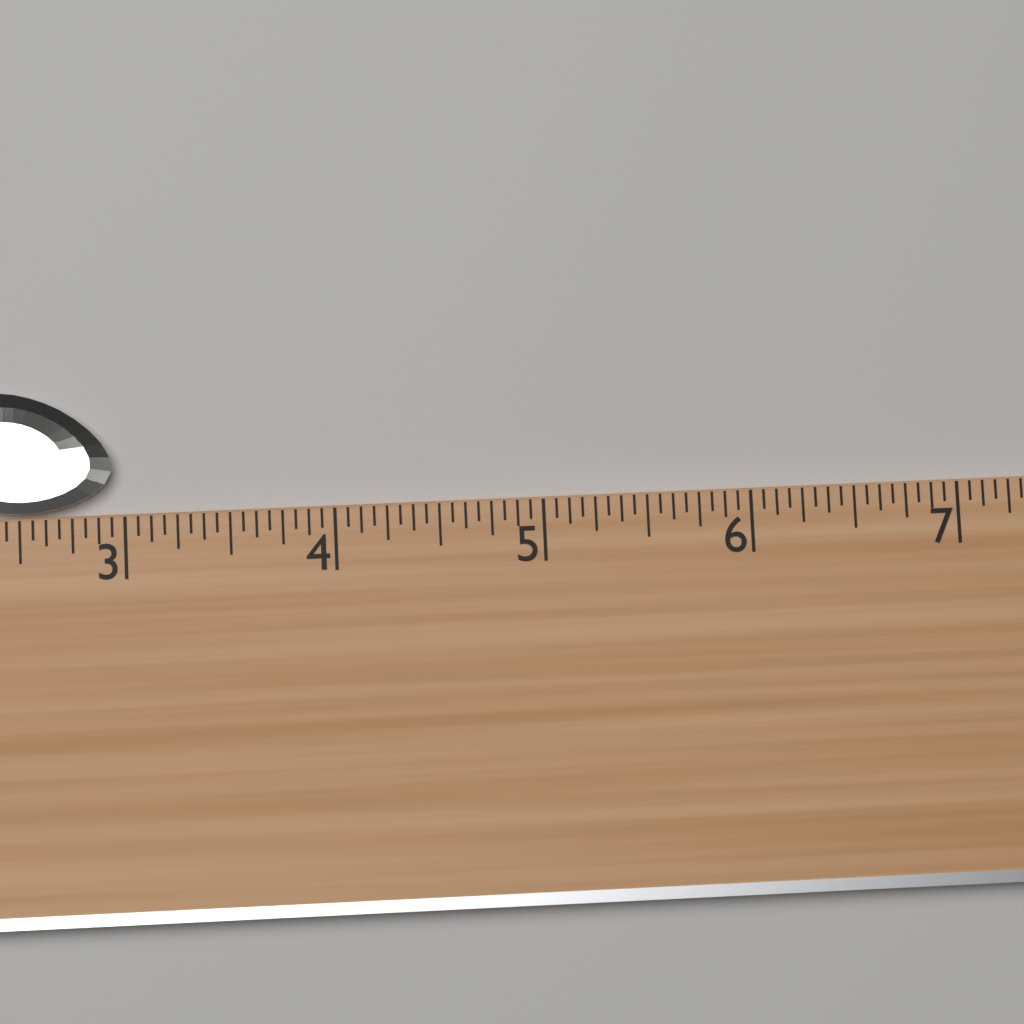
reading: 2.9375 (no unit)
